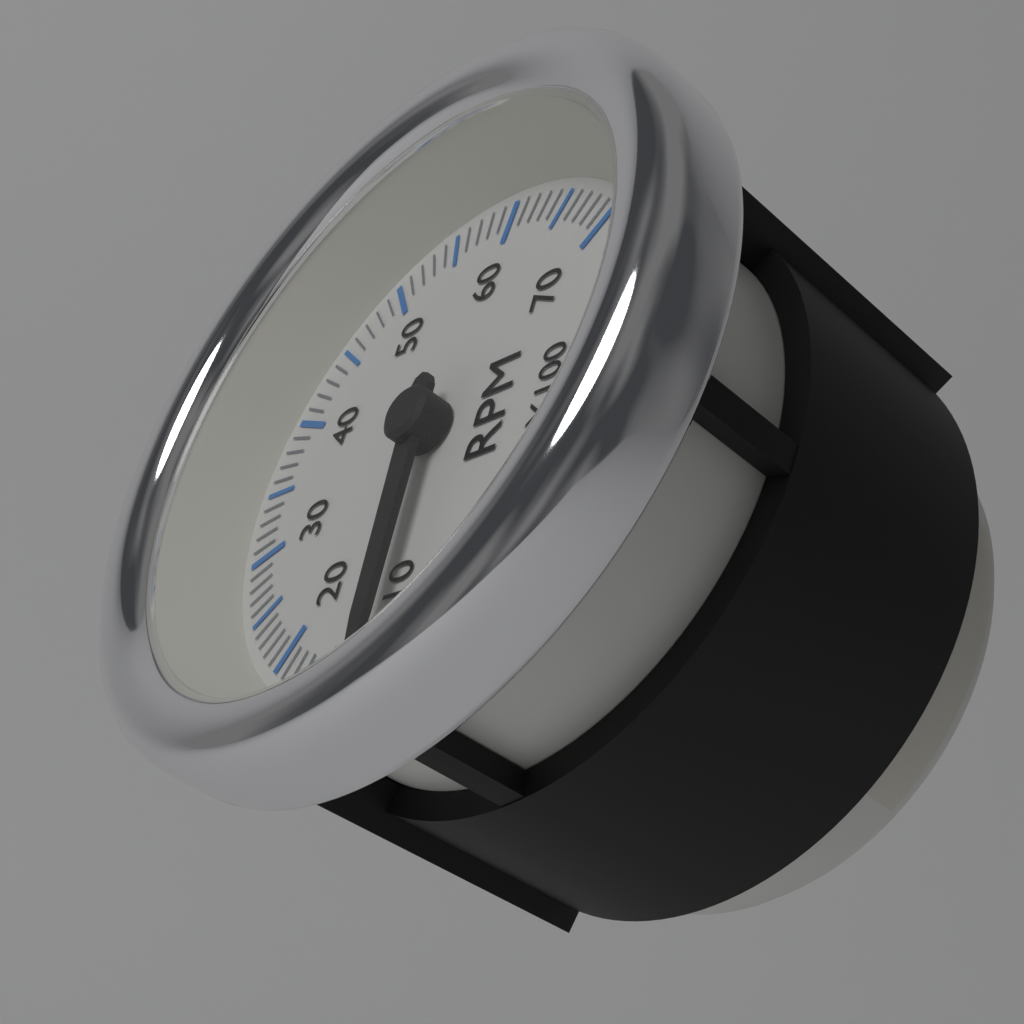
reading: 1100 RPM
